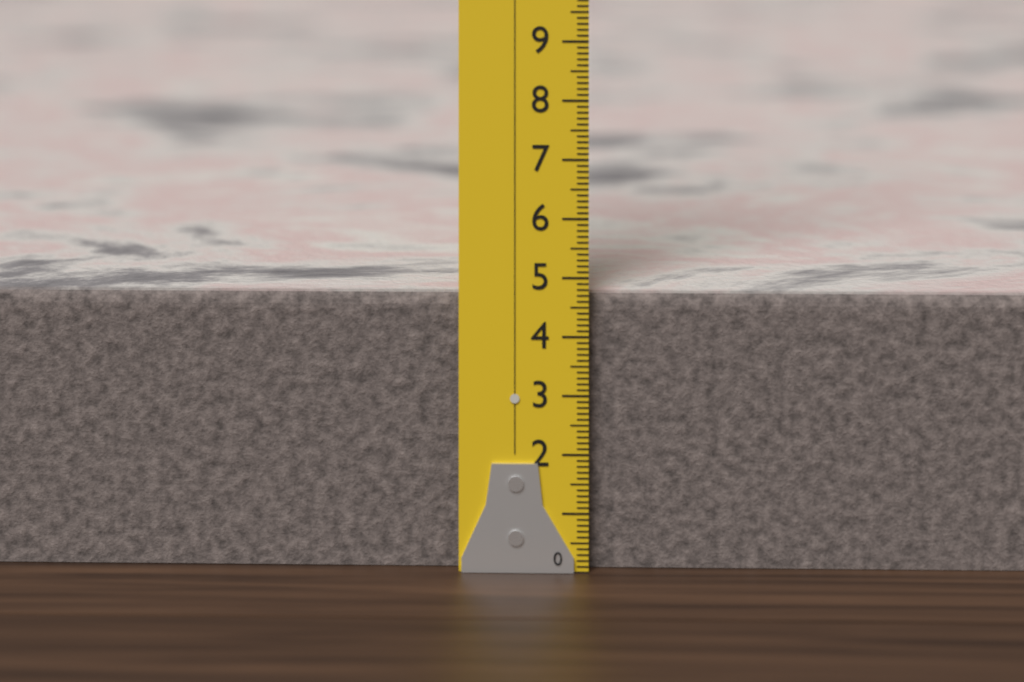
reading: 4.7 (no unit)
